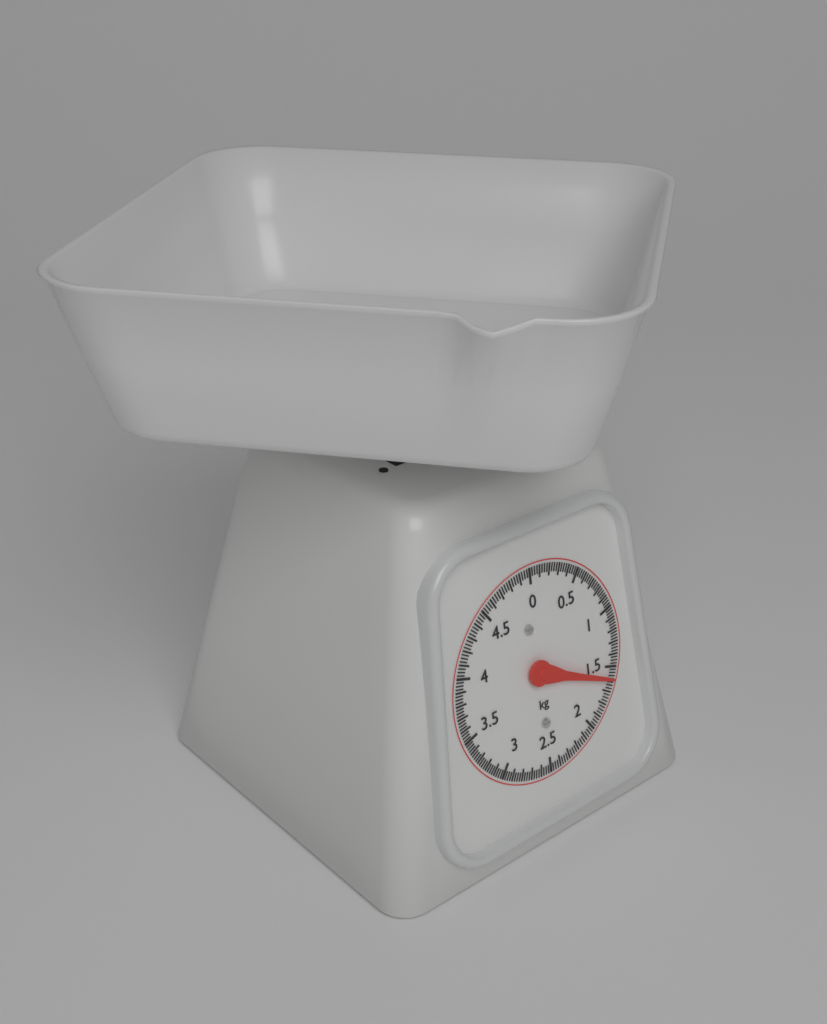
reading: 1.600 kg
